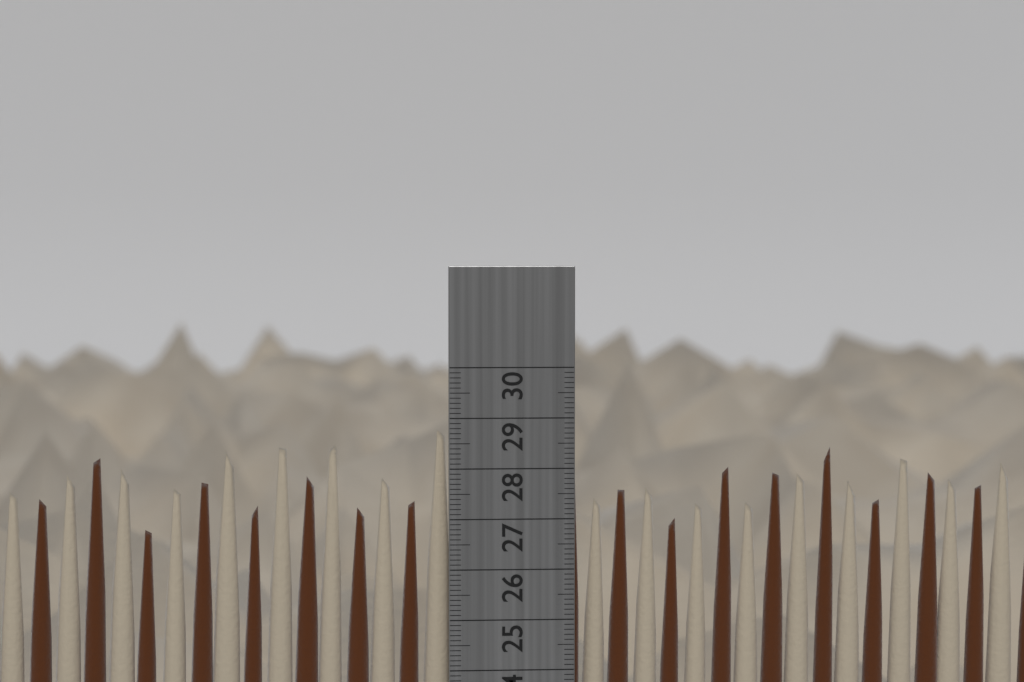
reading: 28.9 cm
